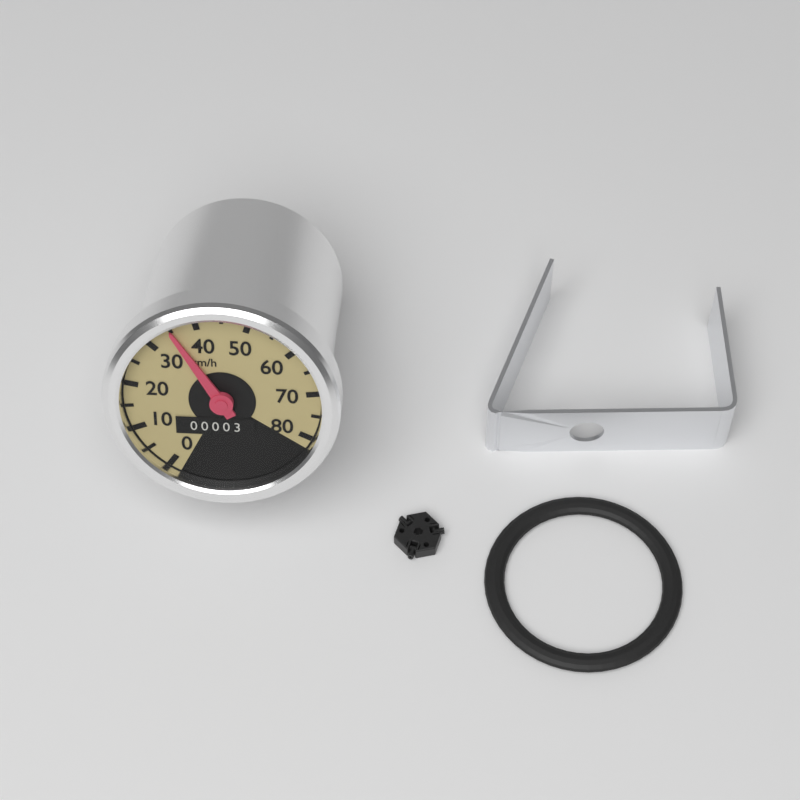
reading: 35 km/h
